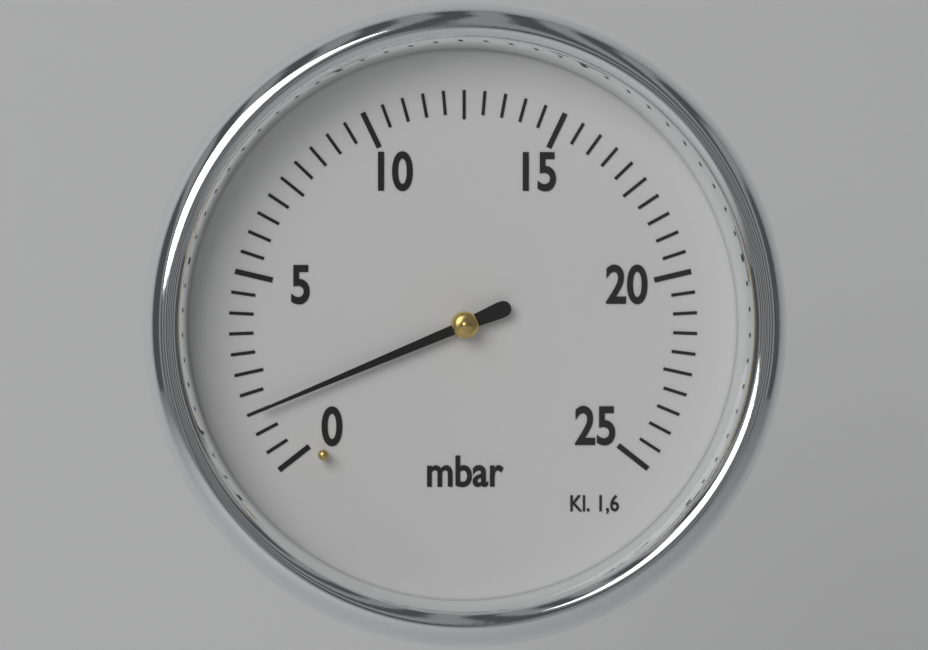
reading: 1.5 mbar
